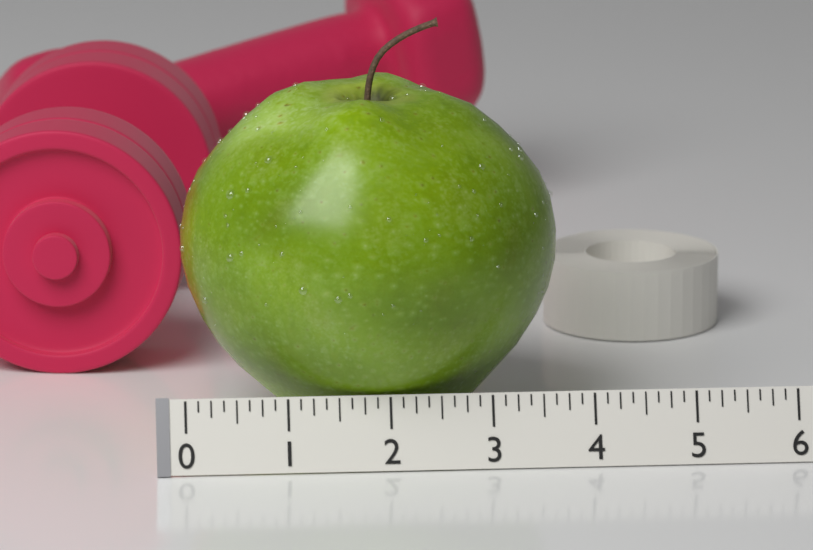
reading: 3.750 (no unit)
